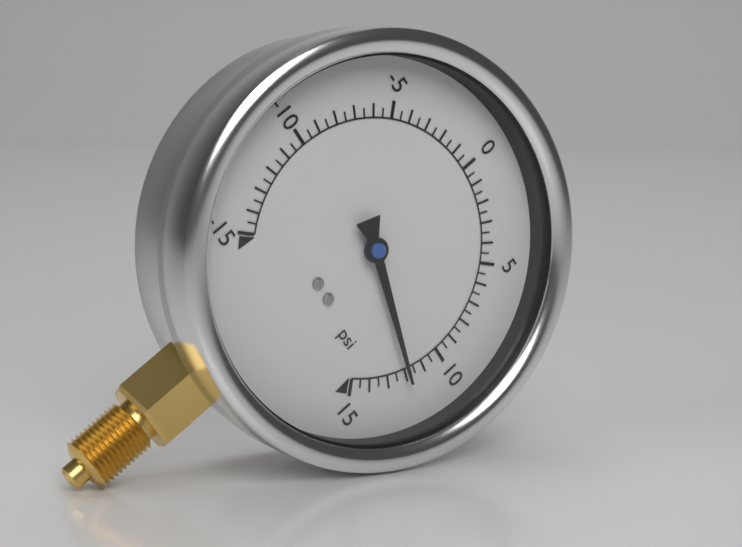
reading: 12.0 psi
